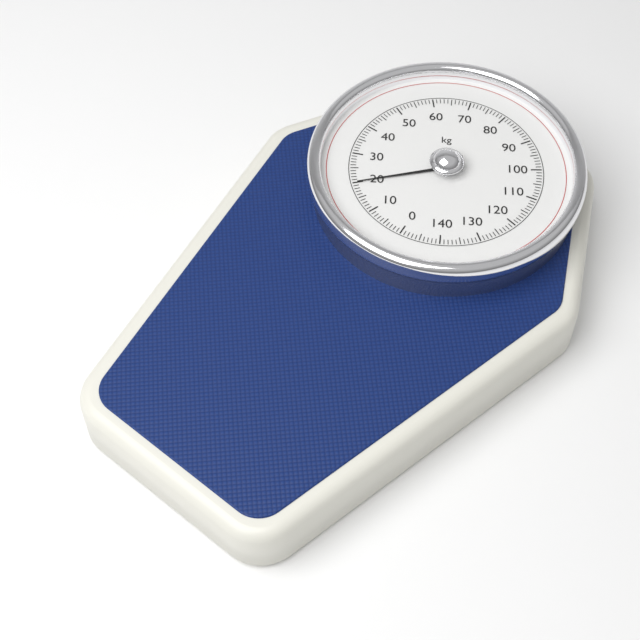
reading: 20 kg
